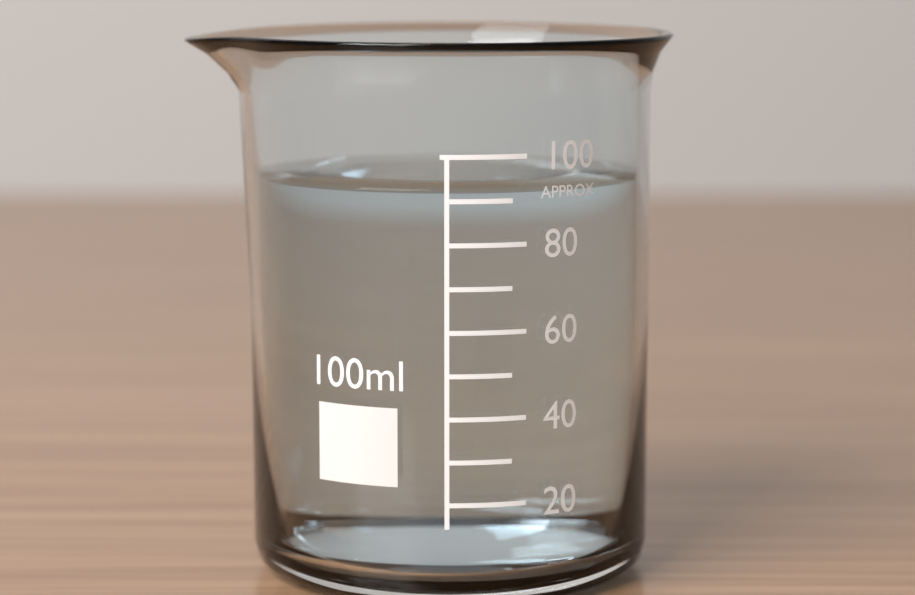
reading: 93 ml
